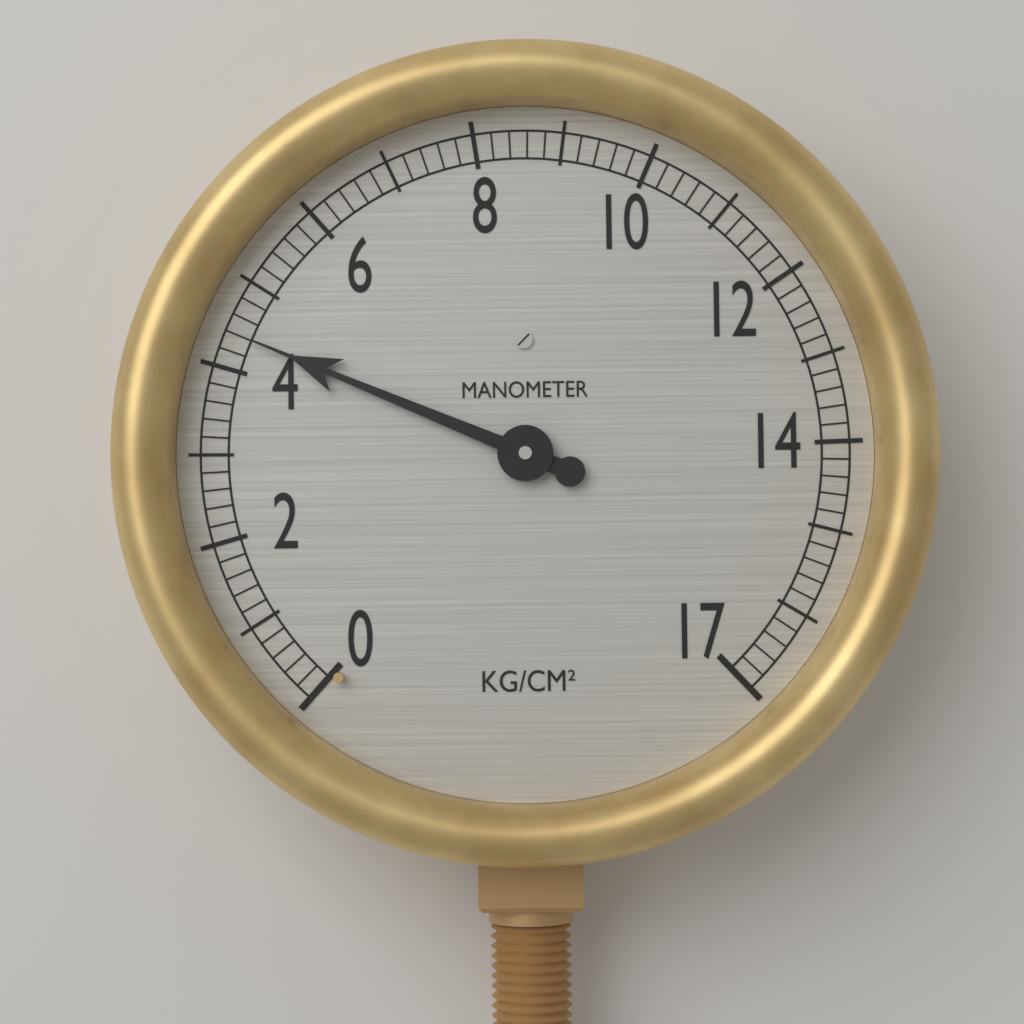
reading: 4.4 kg/cm²
